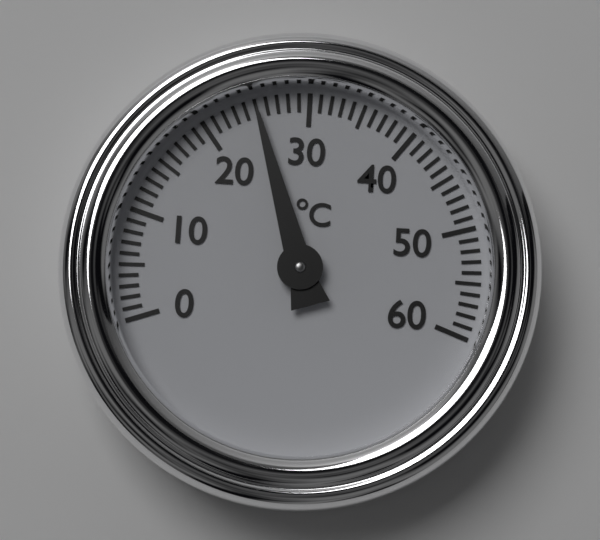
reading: 25 °C
